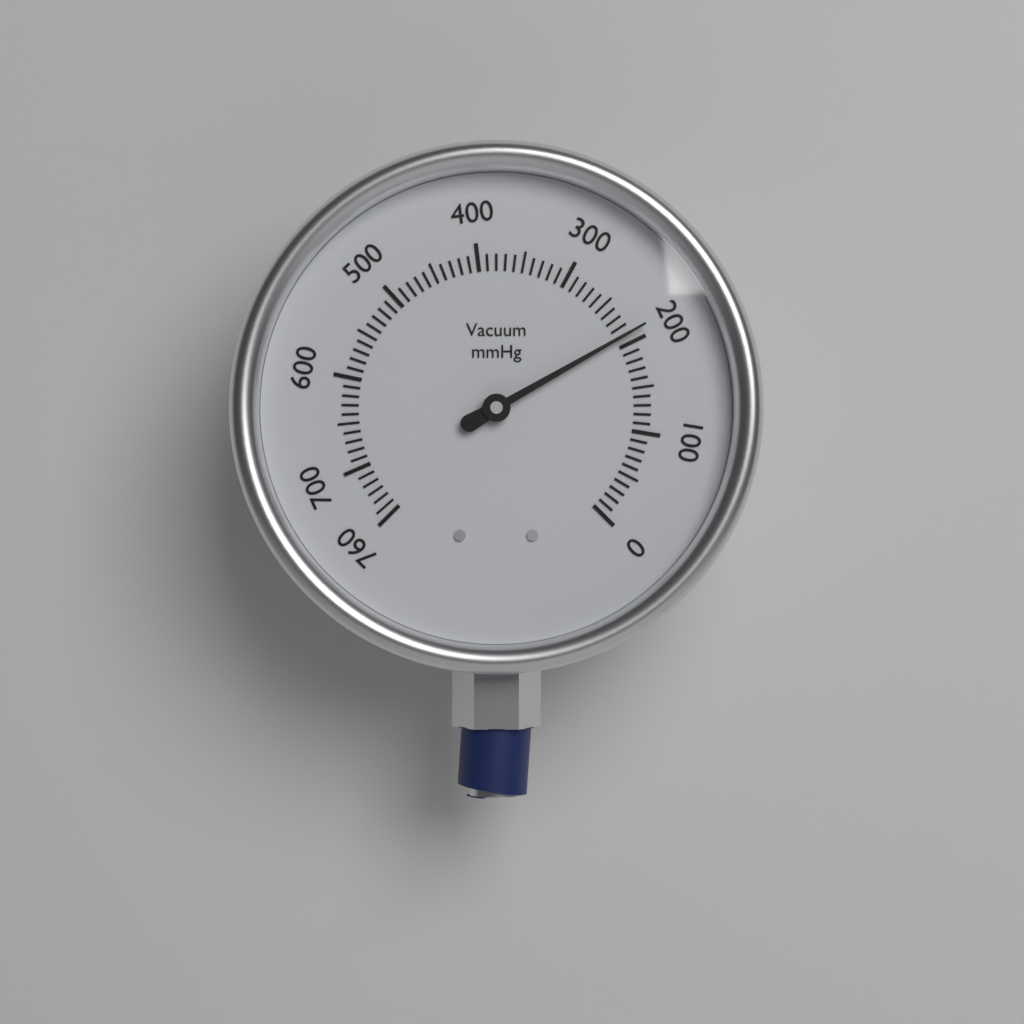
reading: 210 mmHg
